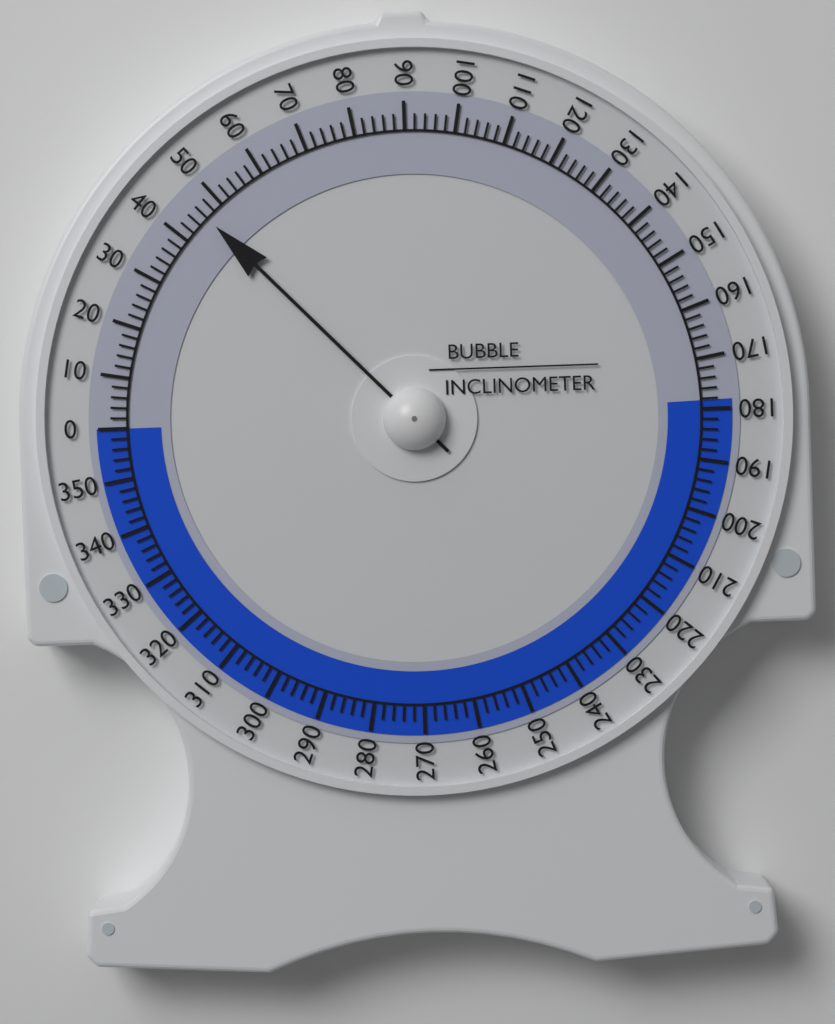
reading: 46 (no unit)
